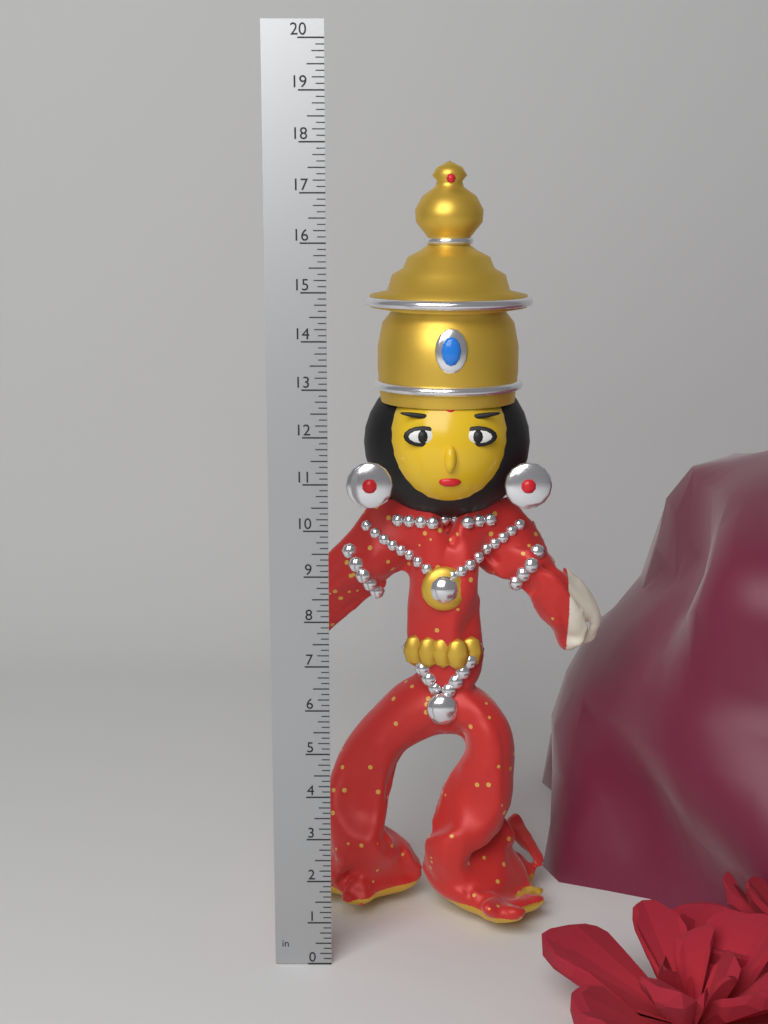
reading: 17.700 in
